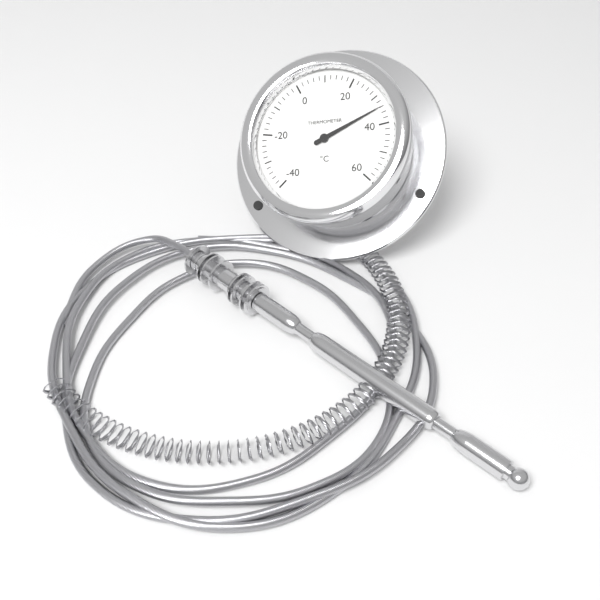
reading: 34 °C
